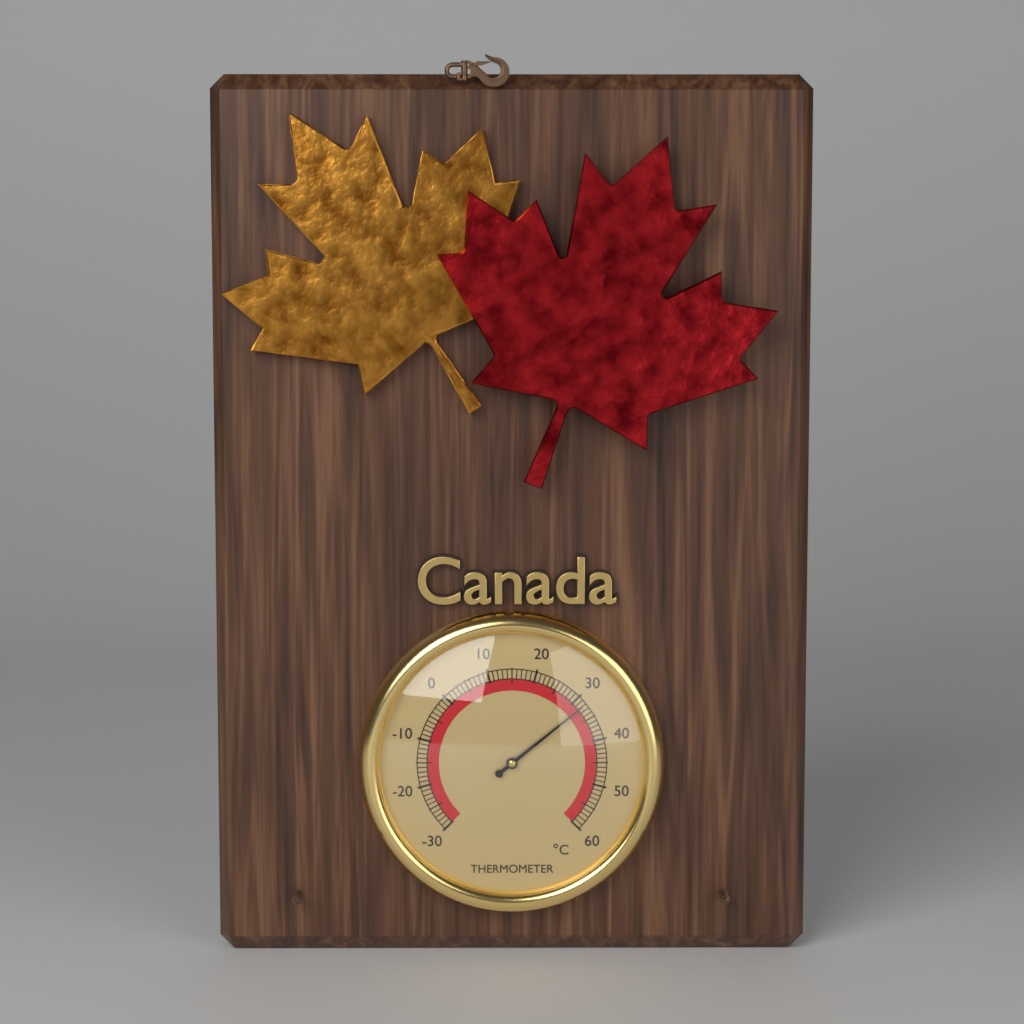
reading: 32 °C
